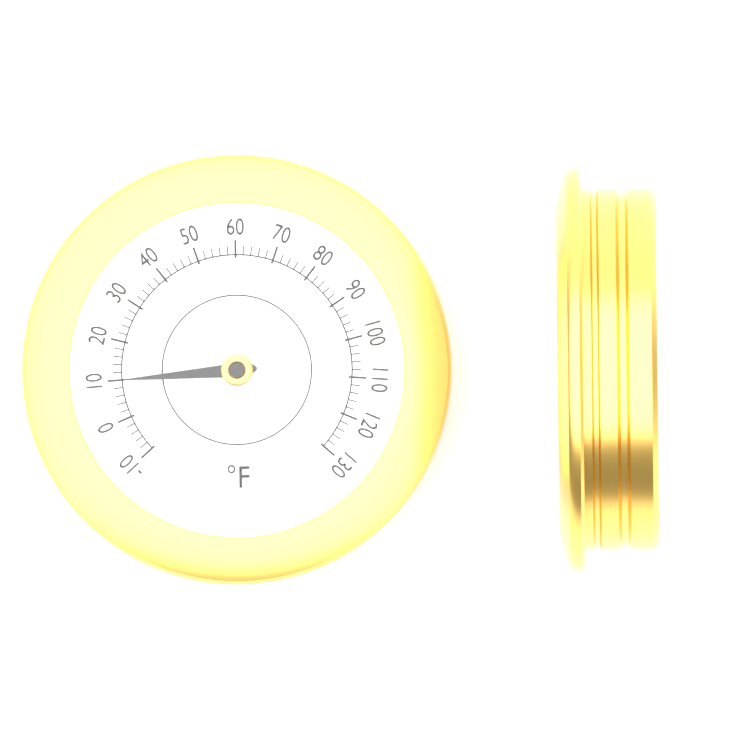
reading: 10 °F
